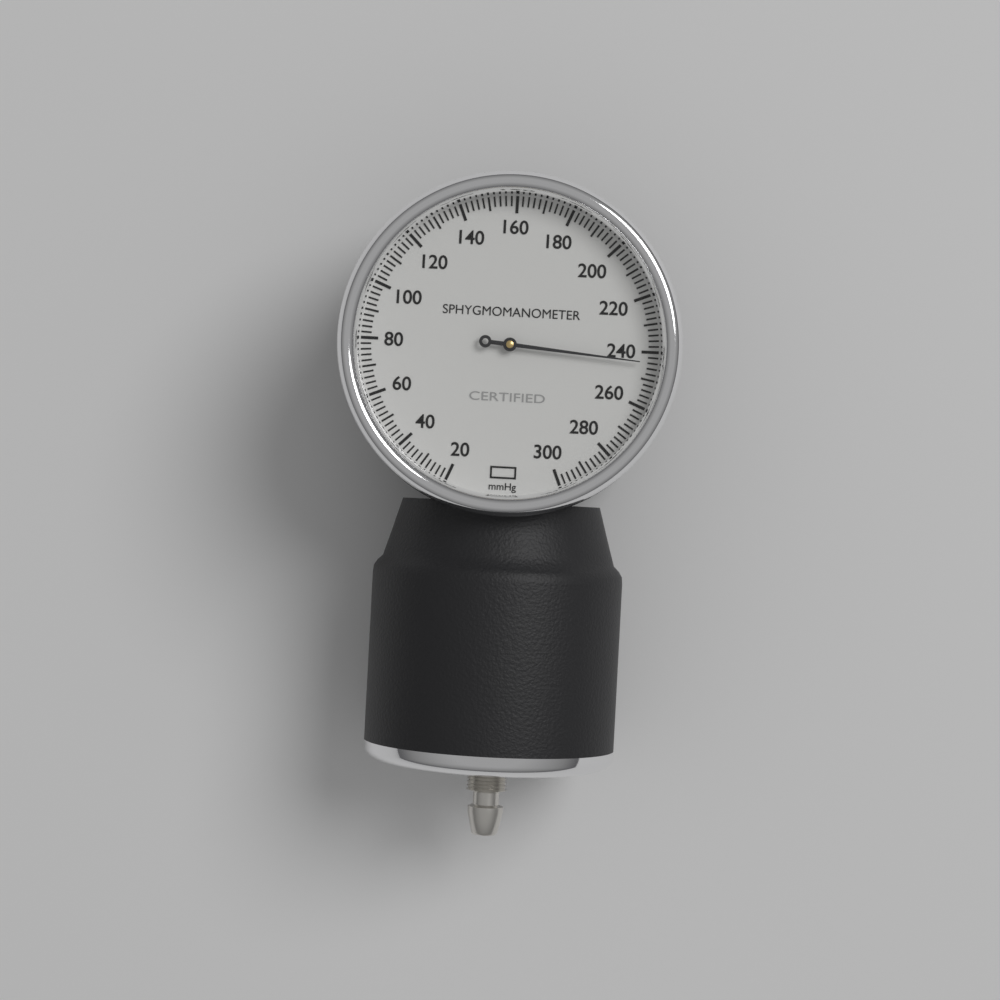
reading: 244 mmHg
